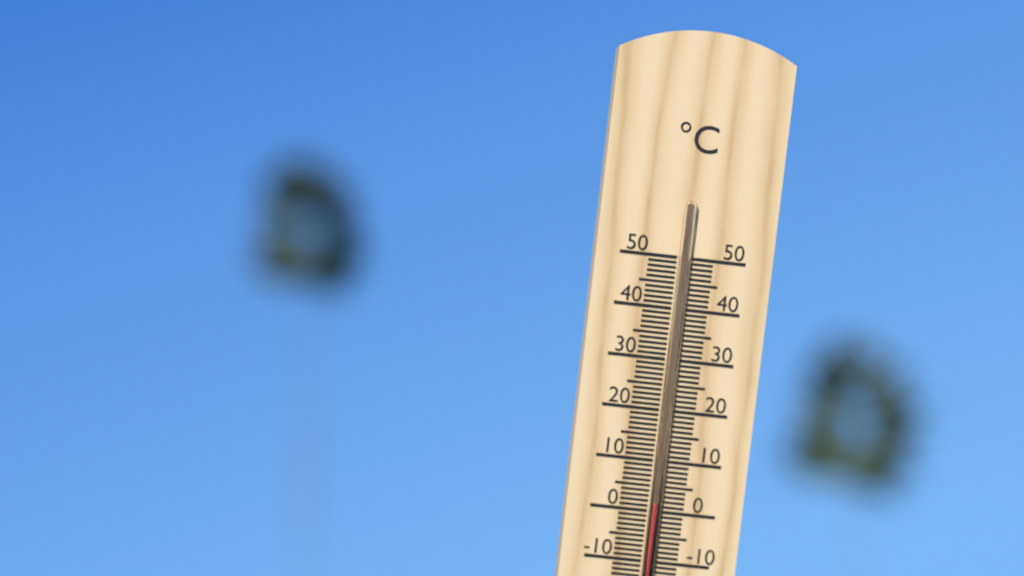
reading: 2 °C
